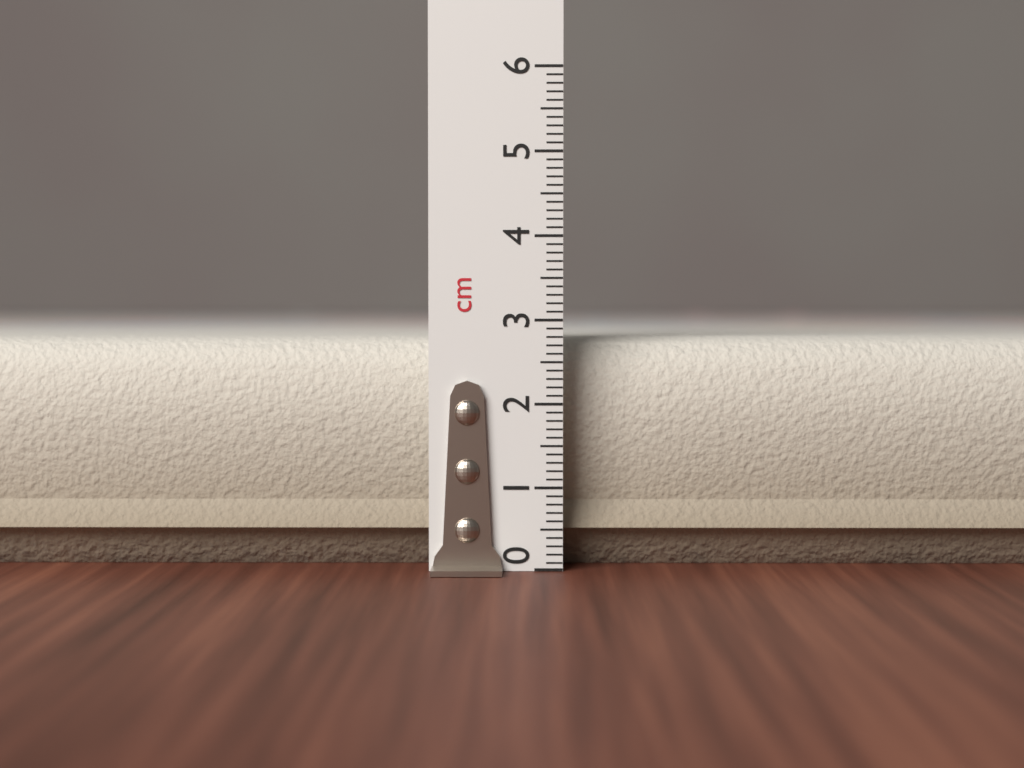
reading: 3.0 cm
